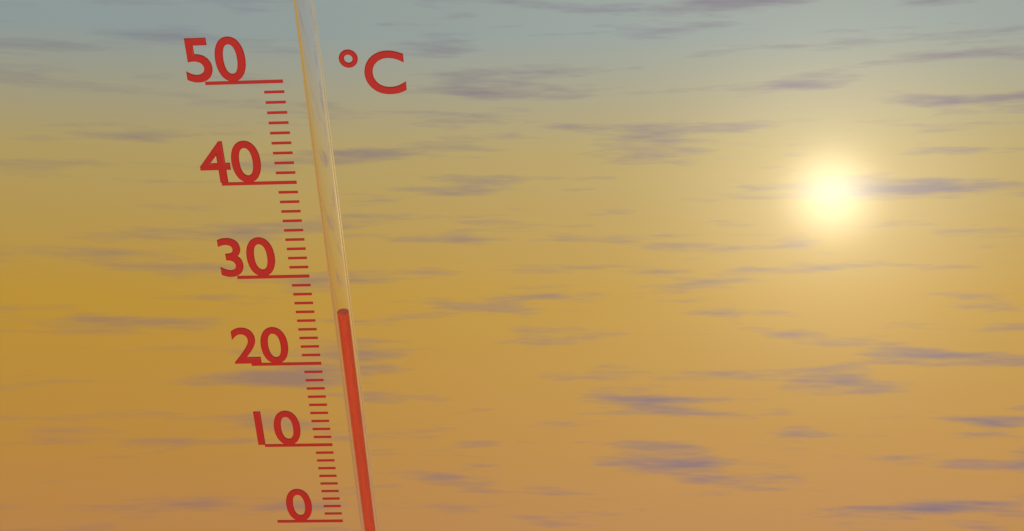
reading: 26 °C
